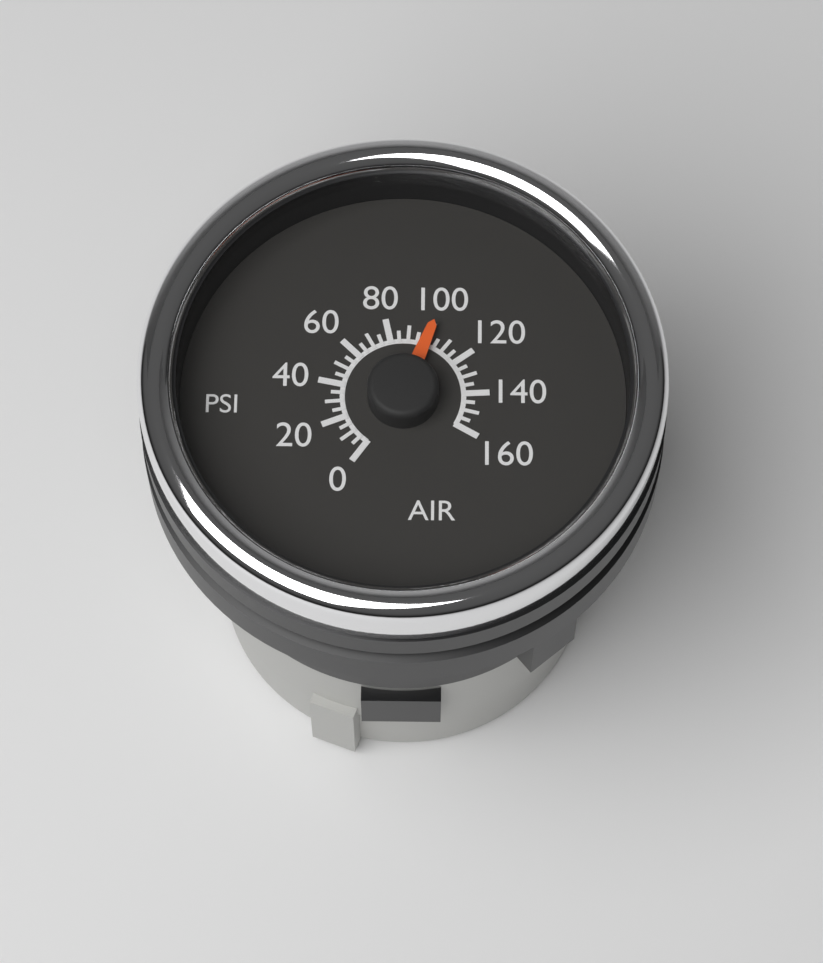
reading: 100 psi
